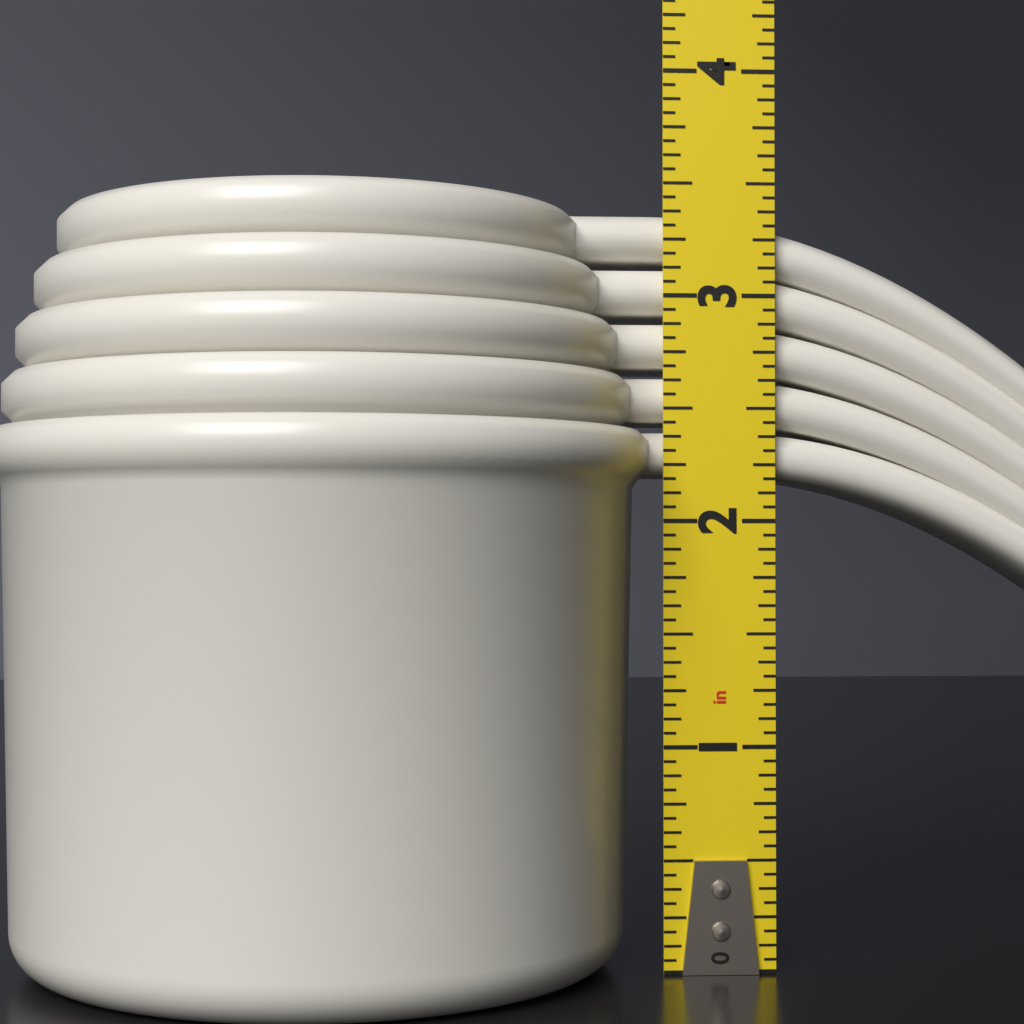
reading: 3.3750 in
